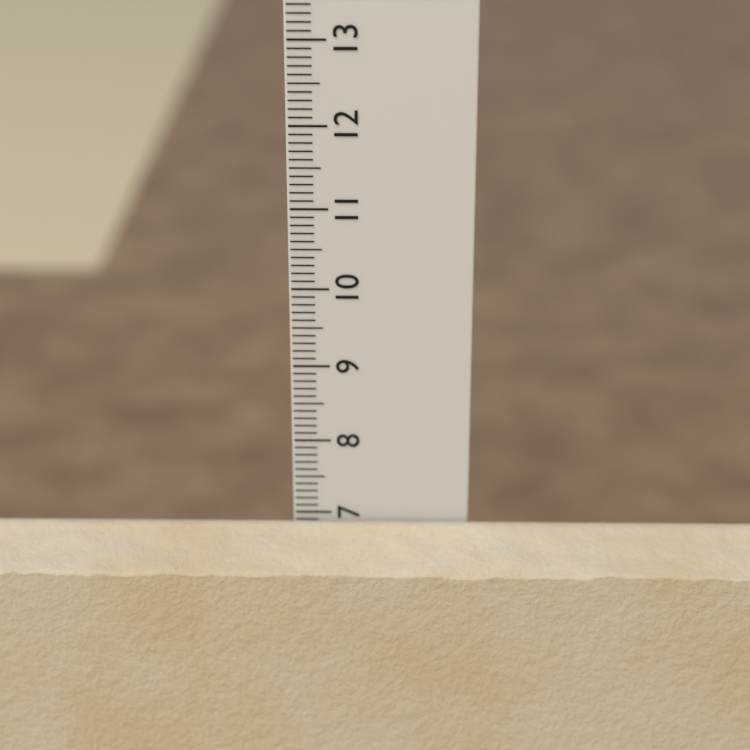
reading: 6.9 cm
